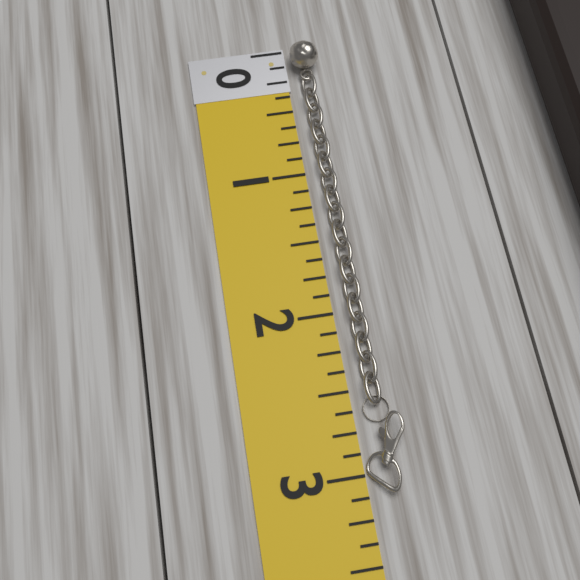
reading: 3.125 (no unit)
